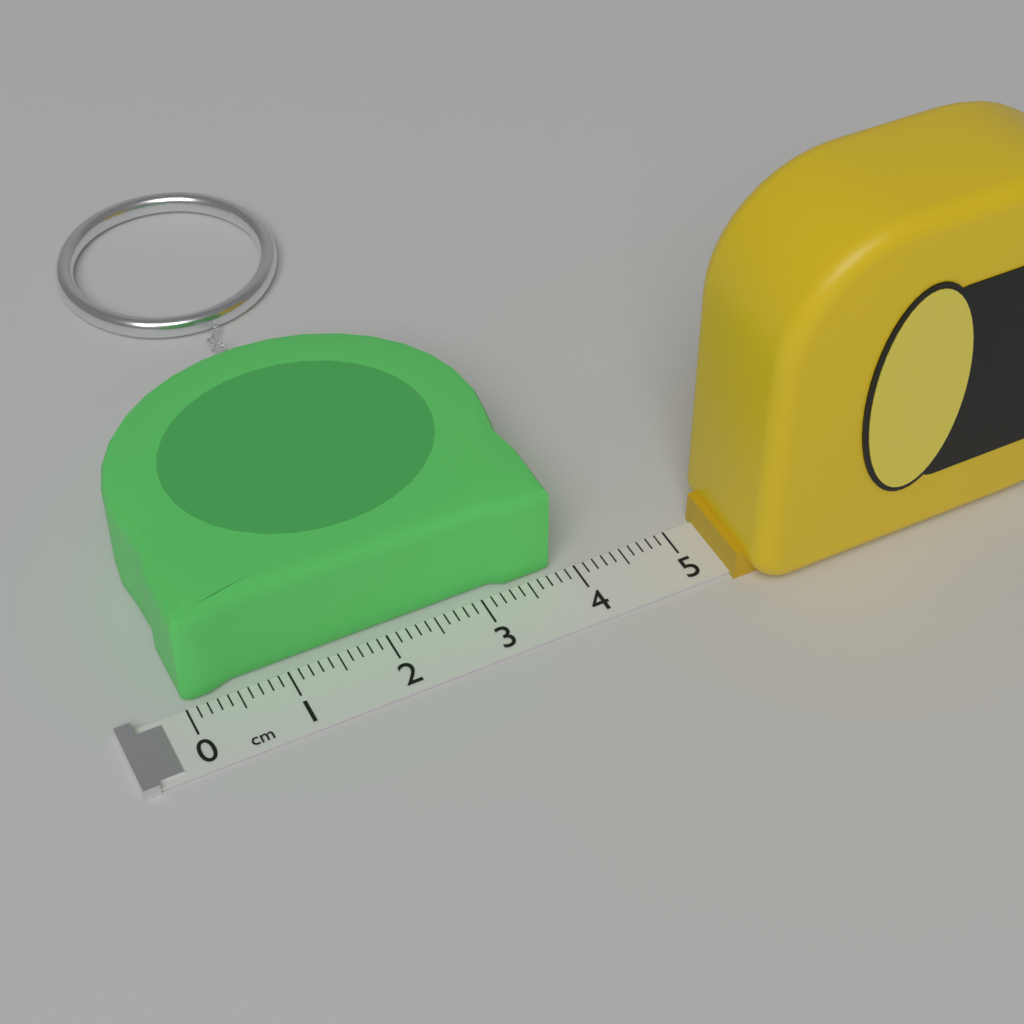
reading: 3.8 cm
